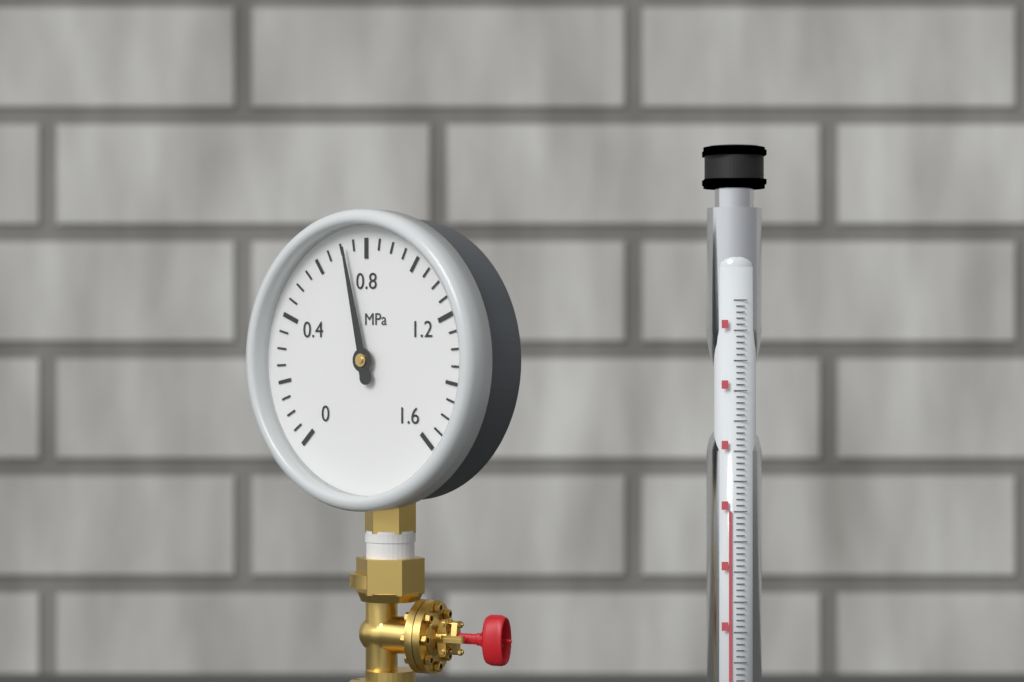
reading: 0.72 MPa
